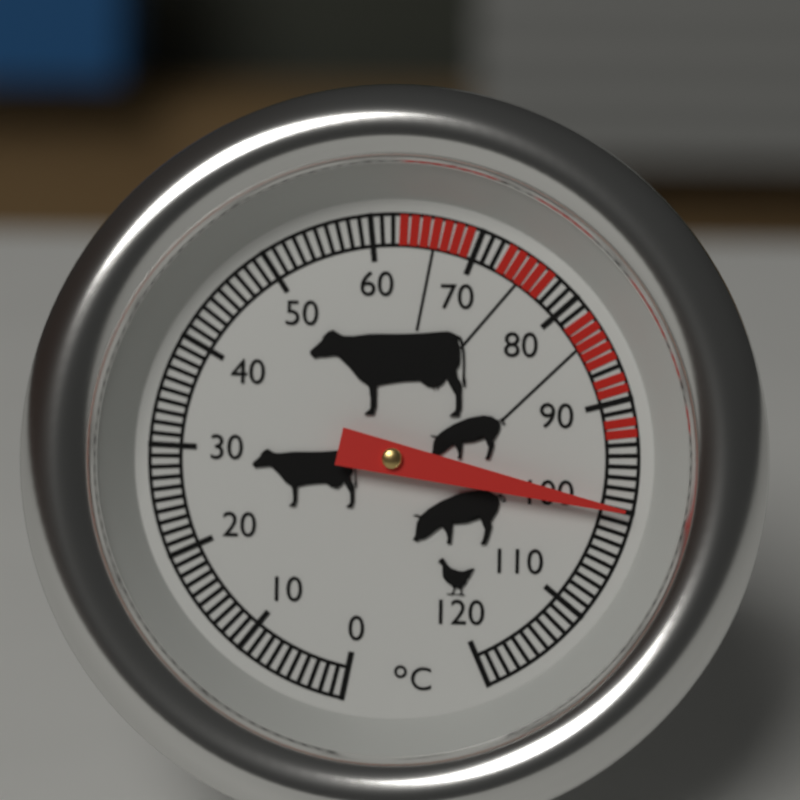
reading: 100 °C
